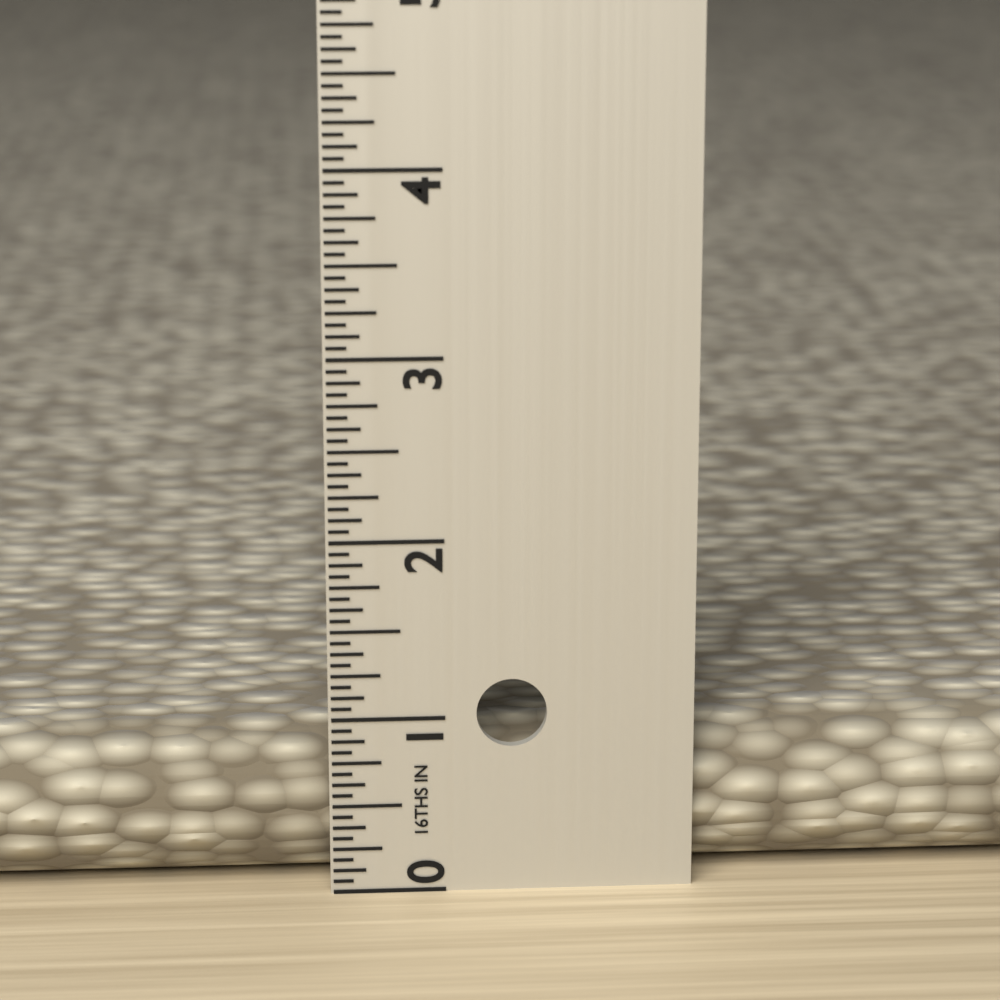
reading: 0.8750 in
